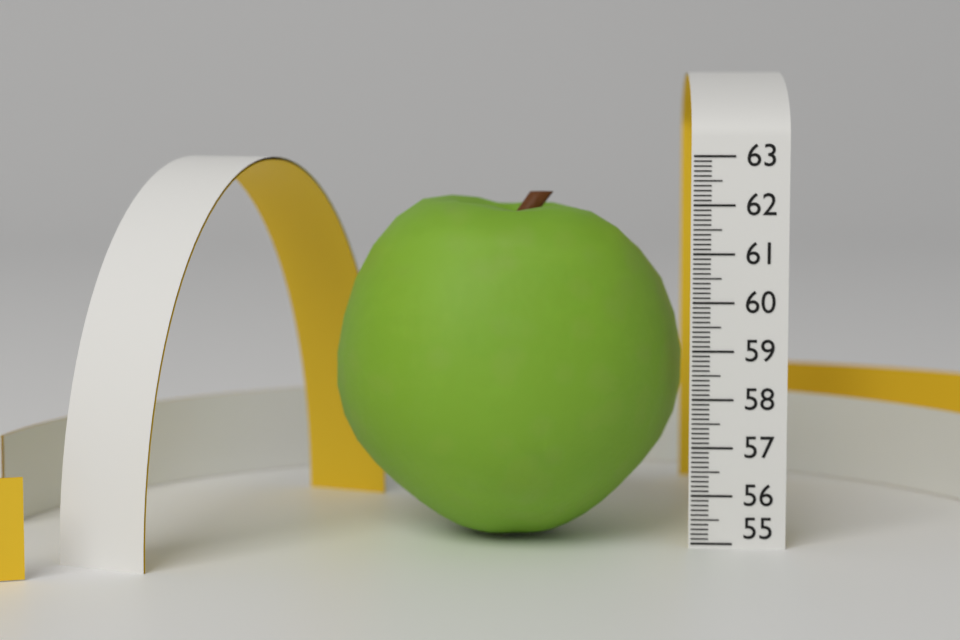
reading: 62.2 (no unit)
